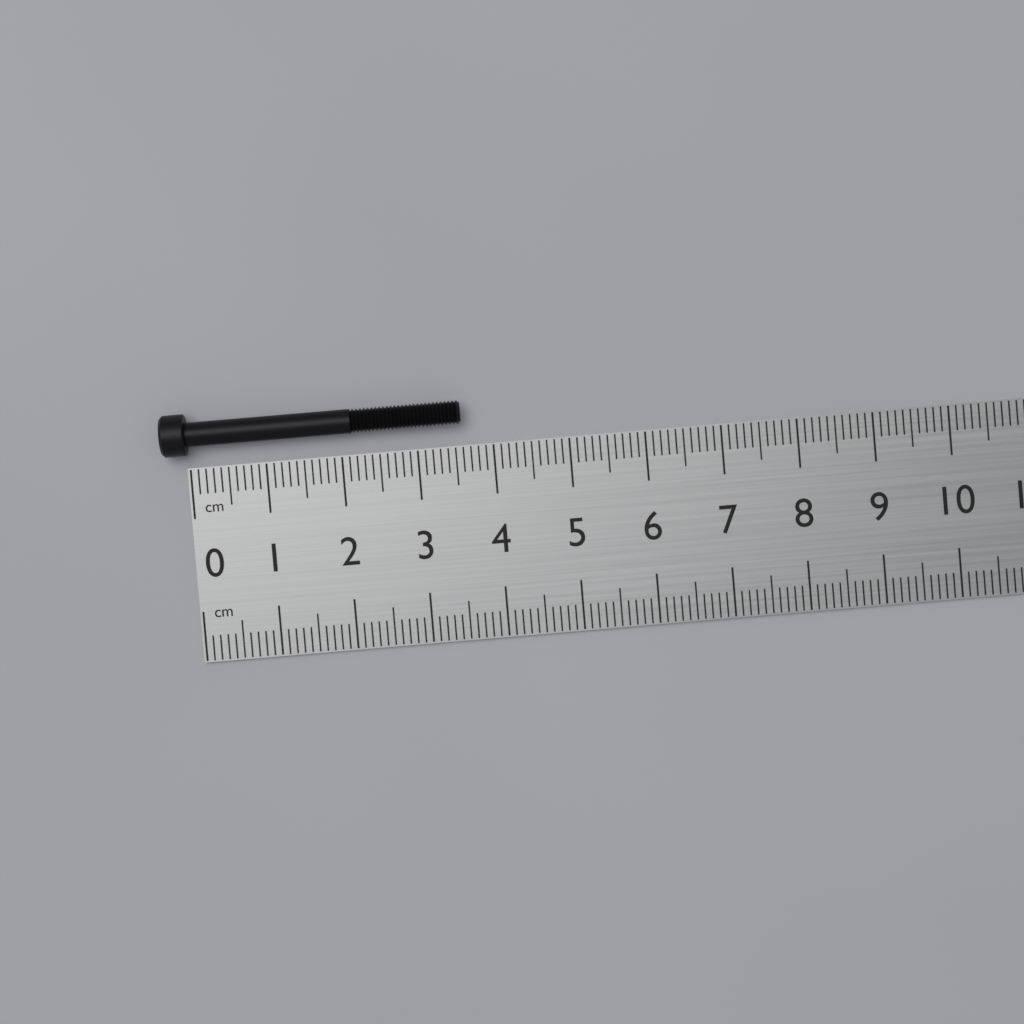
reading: 3.6 cm
